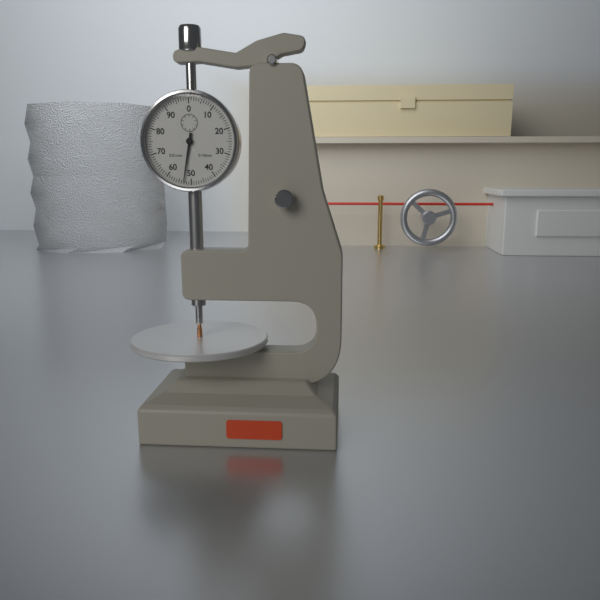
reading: 0.53 mm
